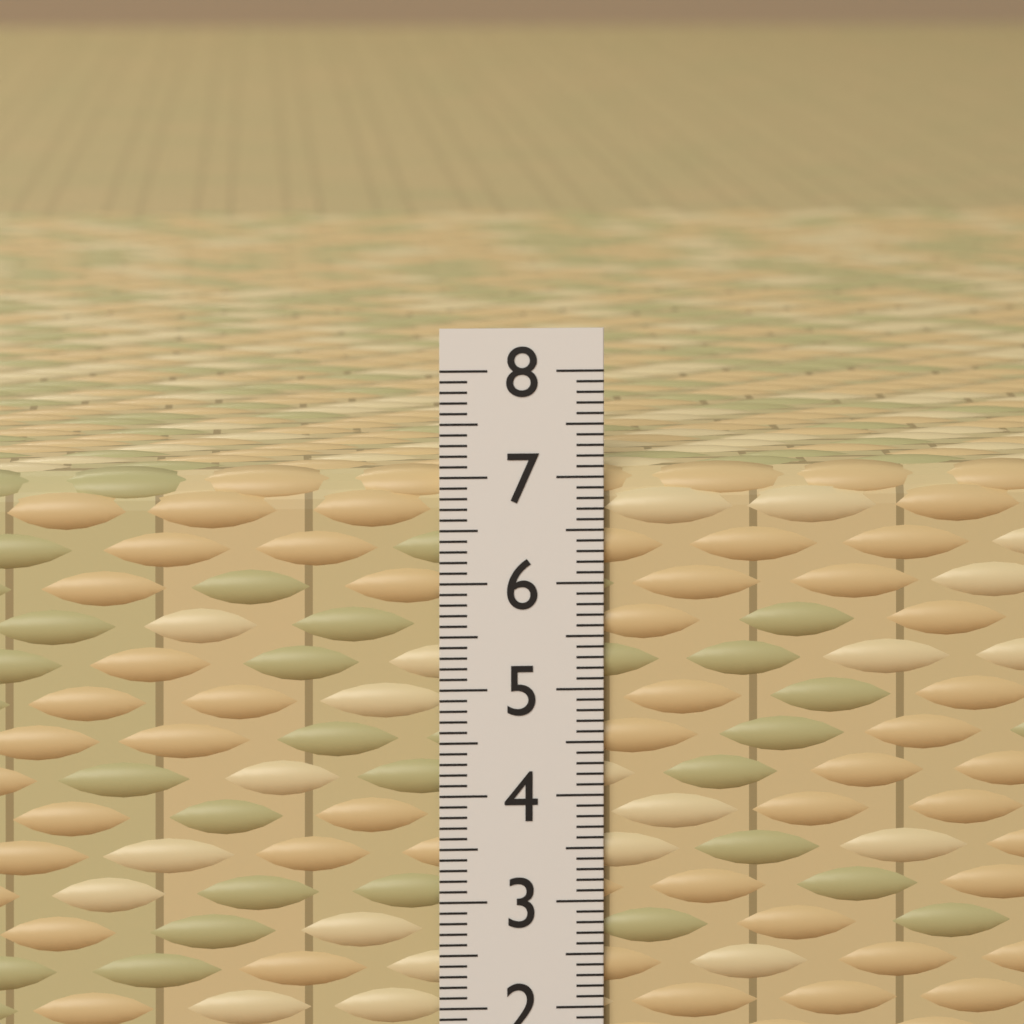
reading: 7.1 (no unit)
